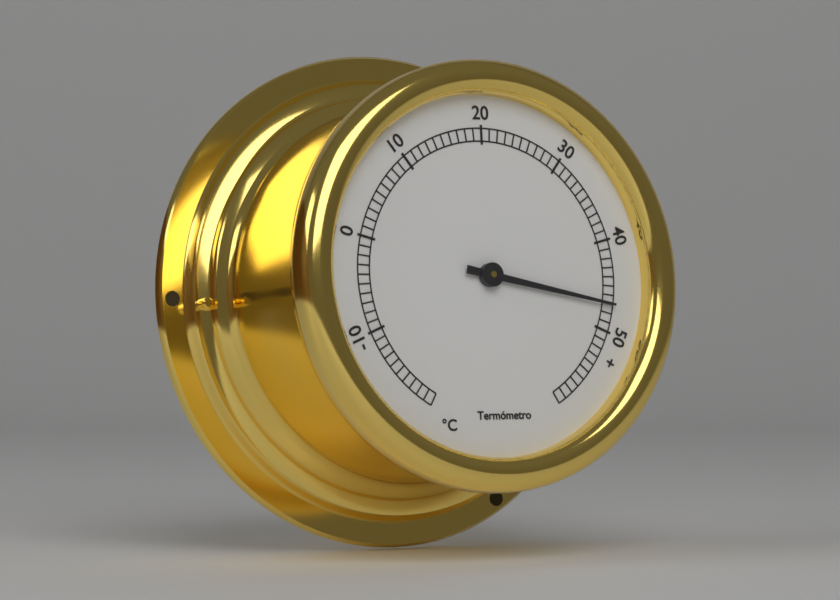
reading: 47 °C
